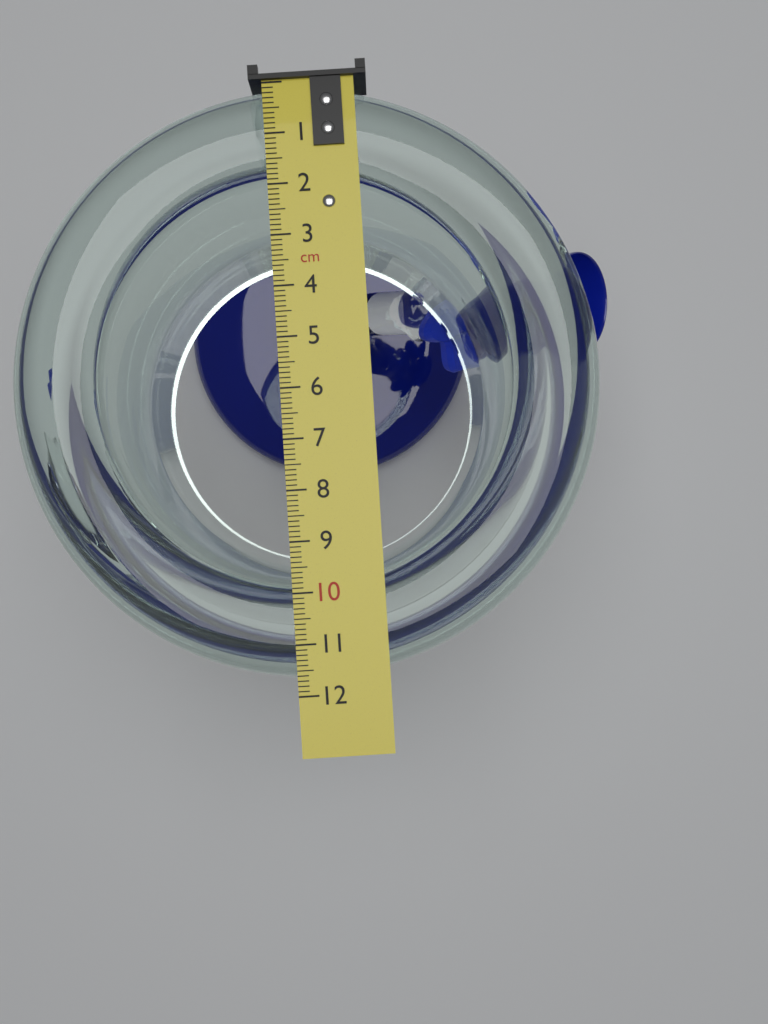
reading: 11.7 cm
